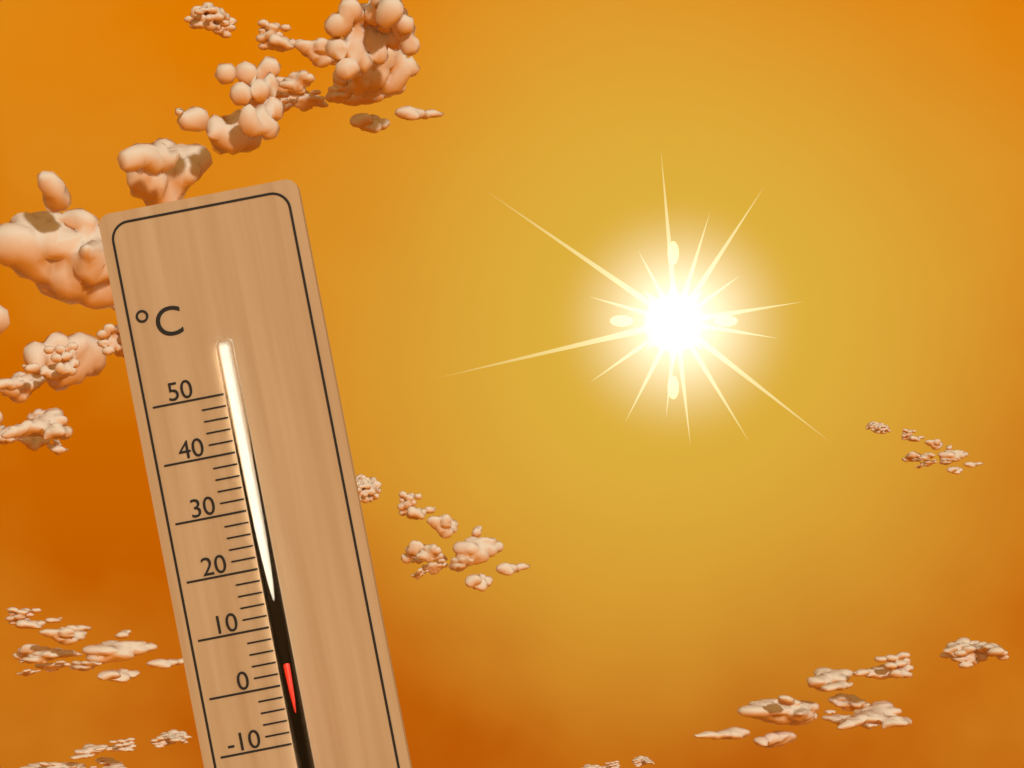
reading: 4 °C
